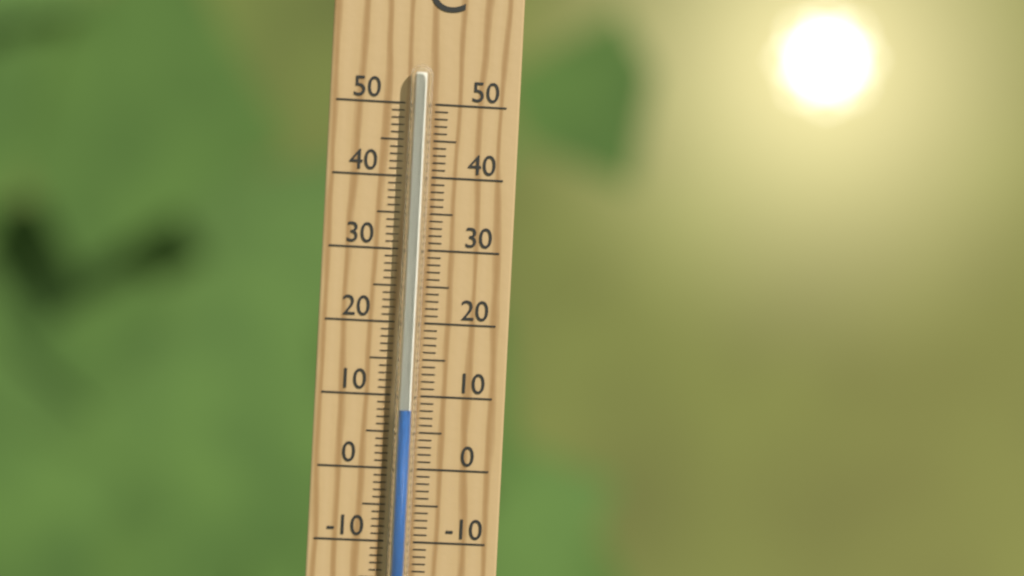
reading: 8 °C
